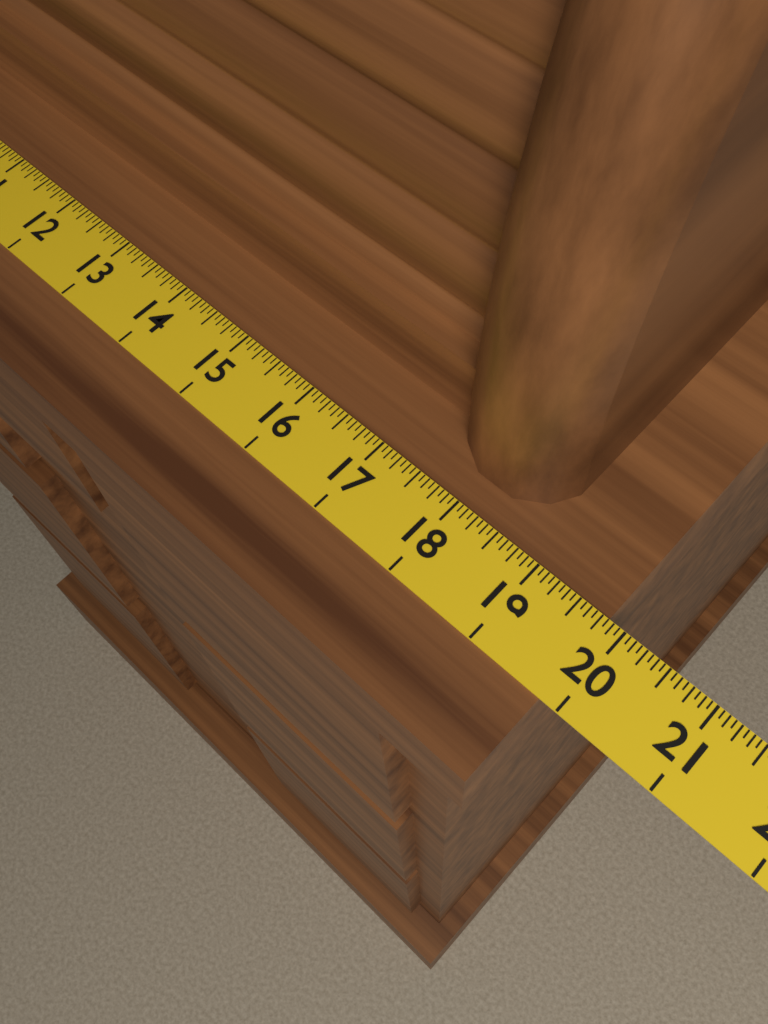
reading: 19.8125 (no unit)
